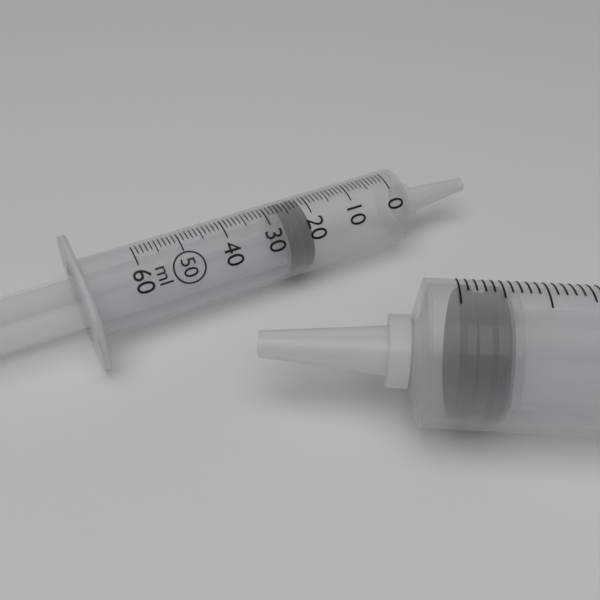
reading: 21 ml
